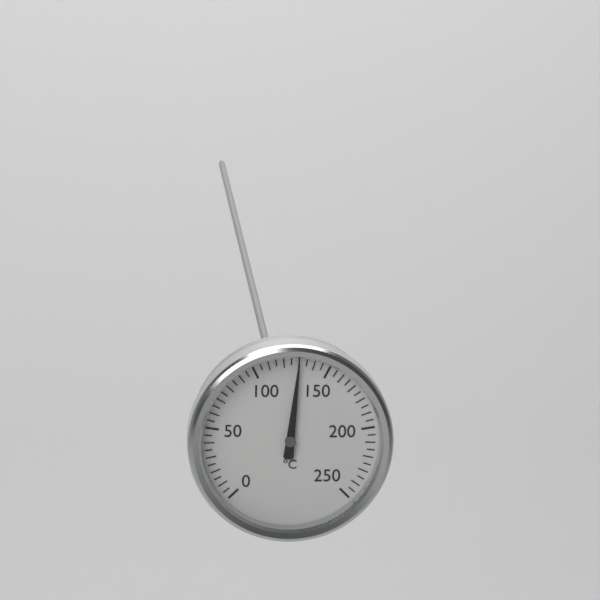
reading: 130 °C
